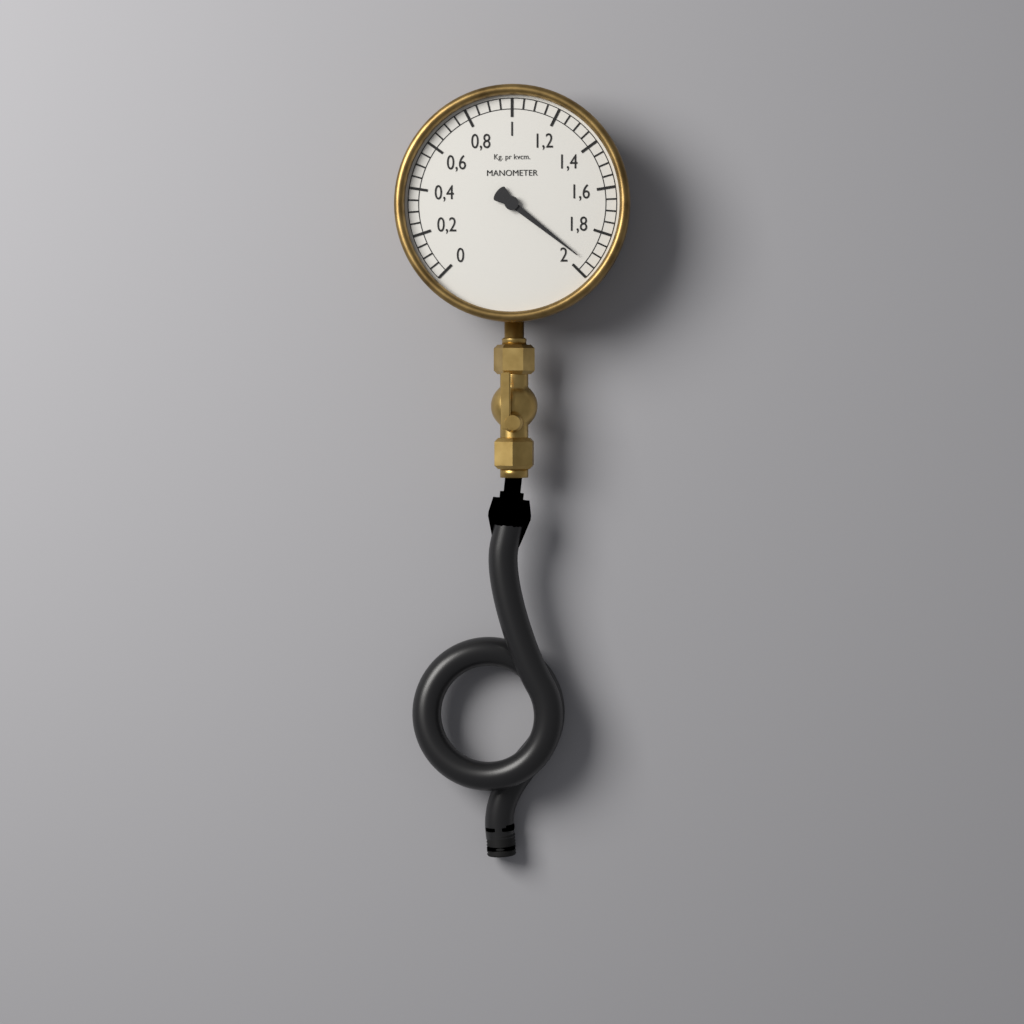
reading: 1.95 kg/cm²
